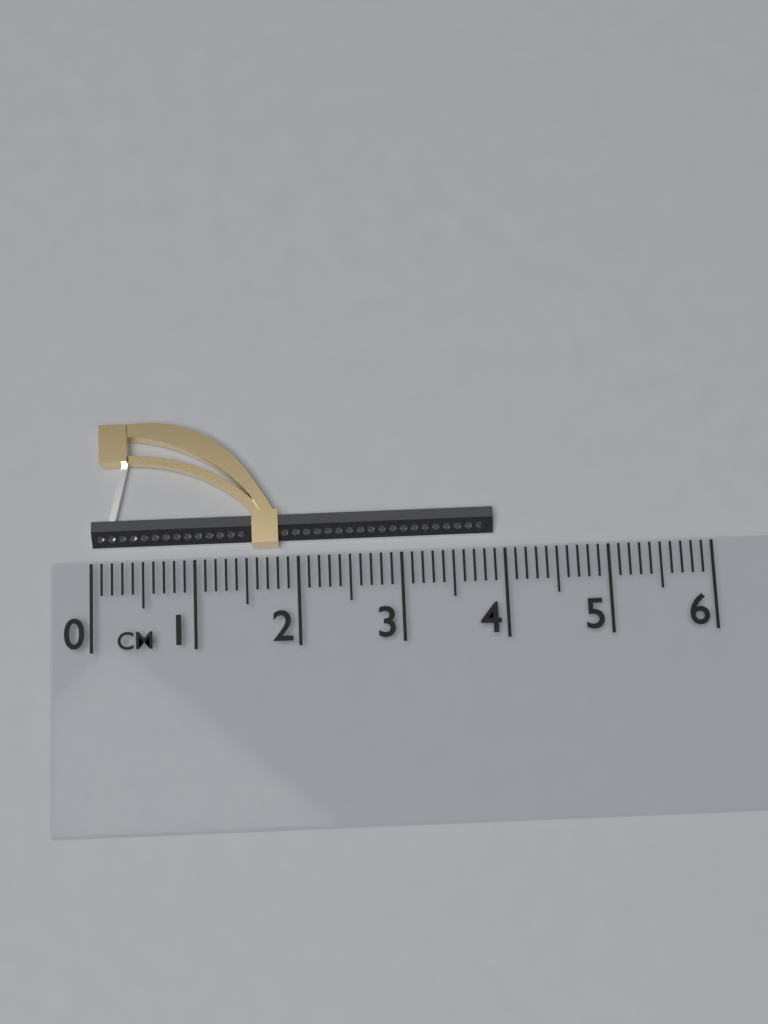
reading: 3.9 cm
